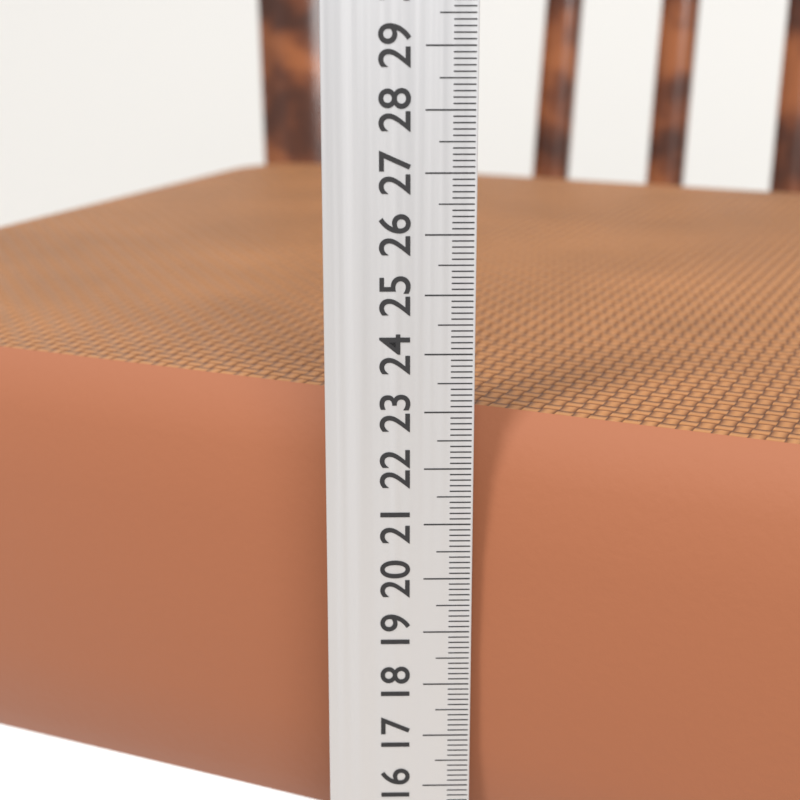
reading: 22.8 cm
